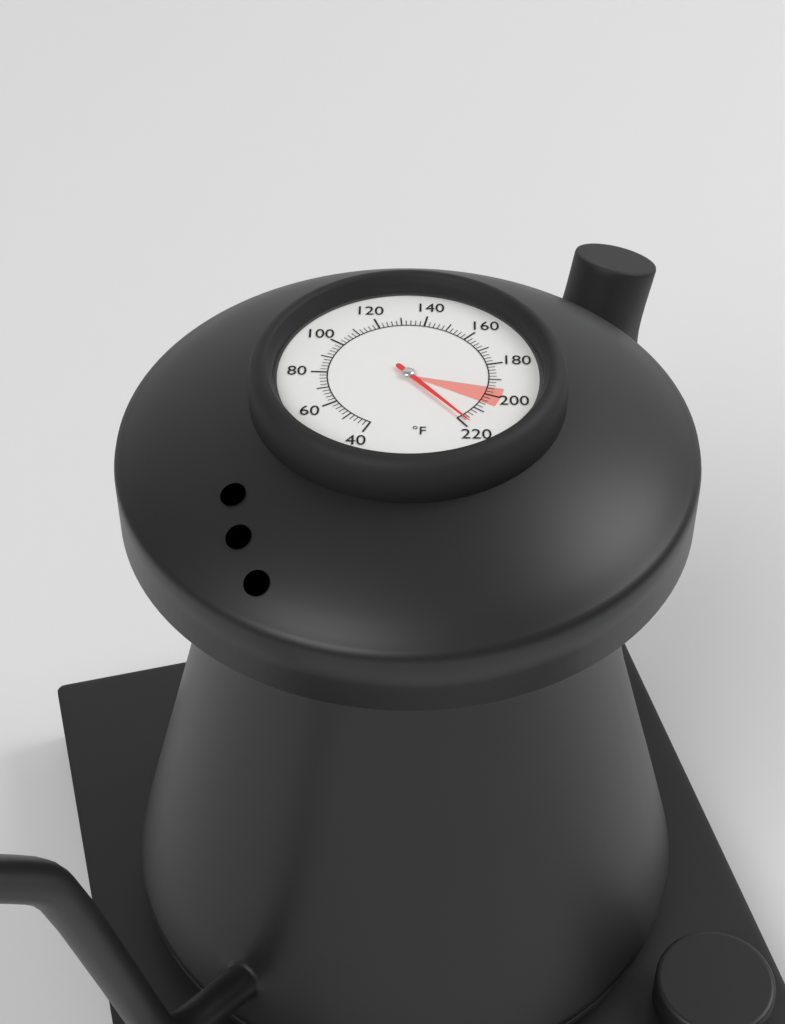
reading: 218 °F
